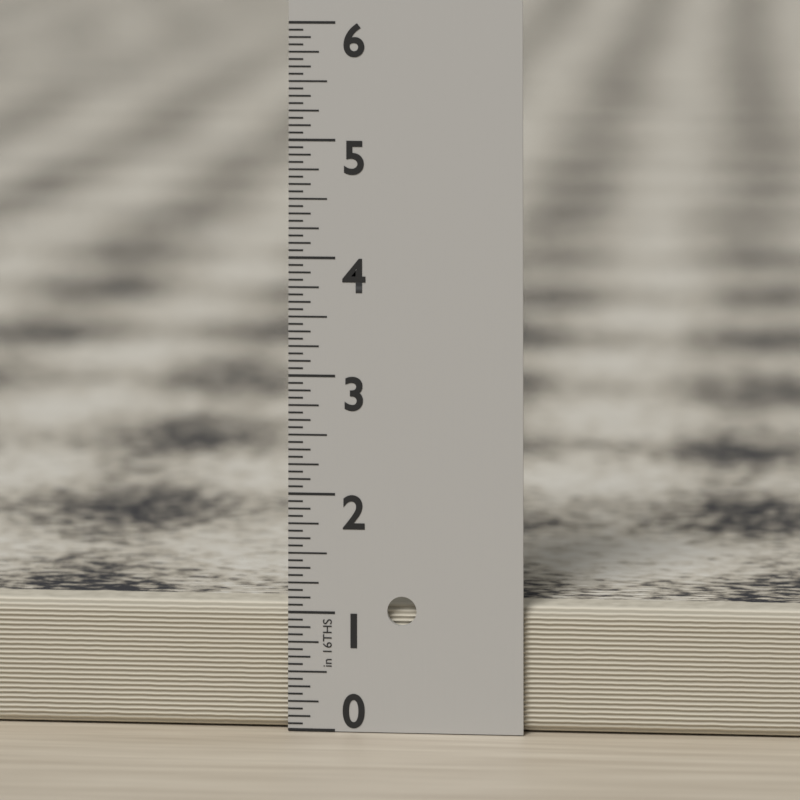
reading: 1.0625 in
